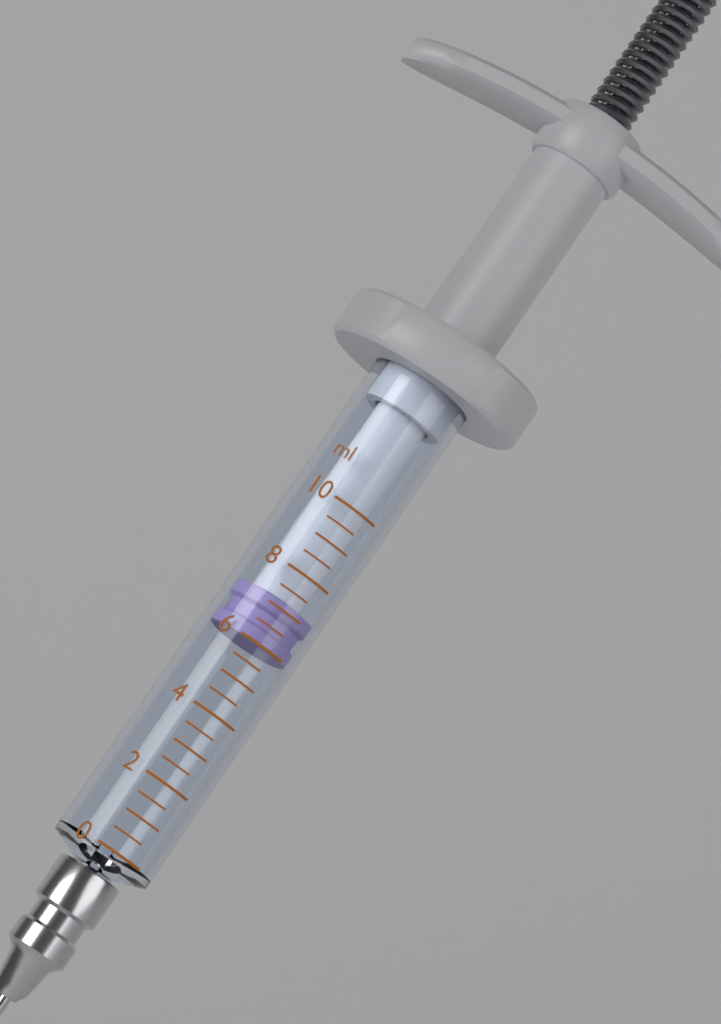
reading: 6.0 ml
